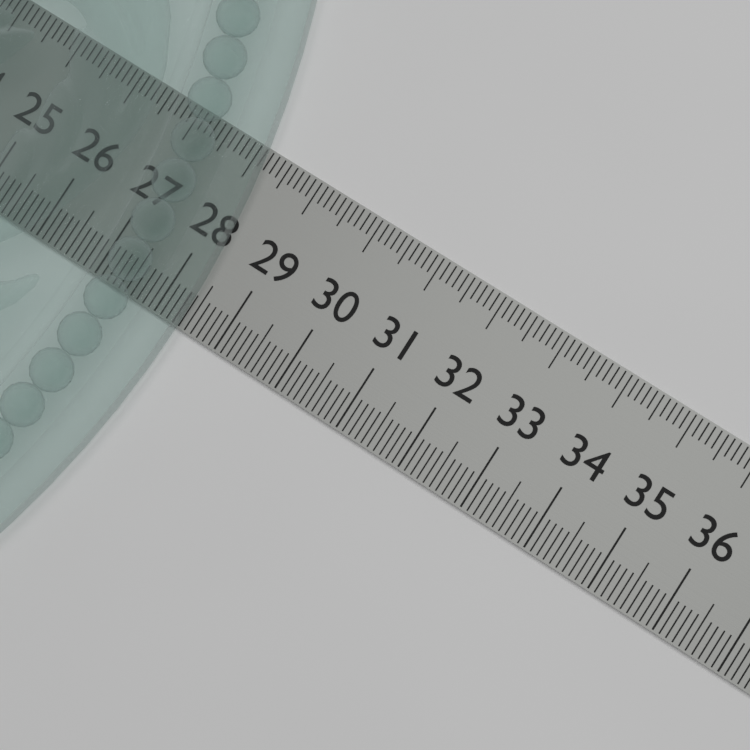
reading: 28.4 (no unit)
